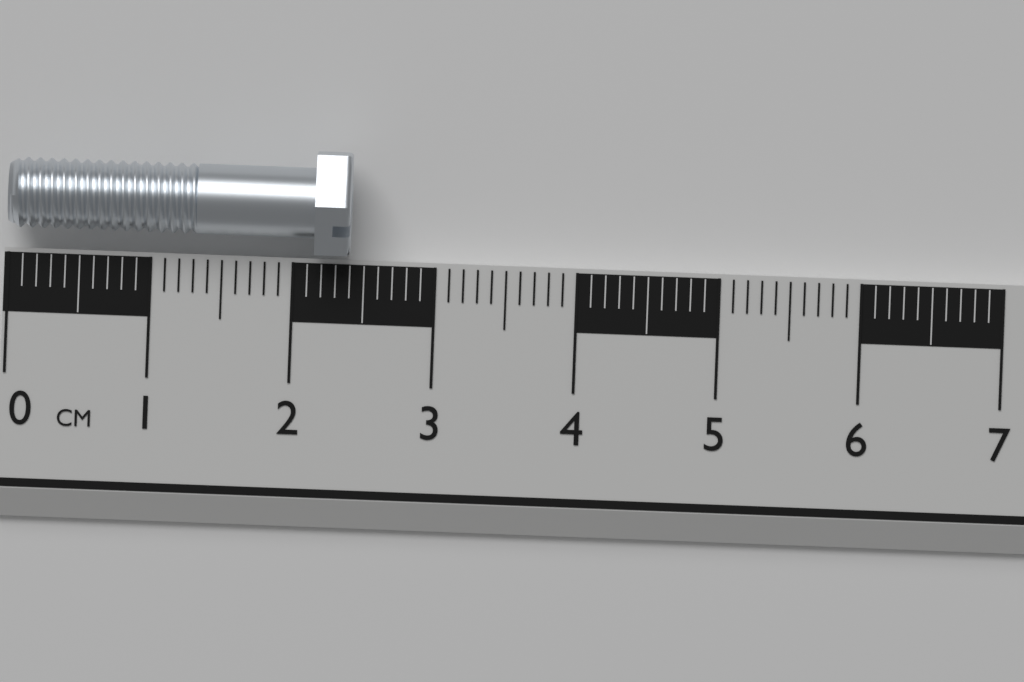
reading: 2.4 cm
